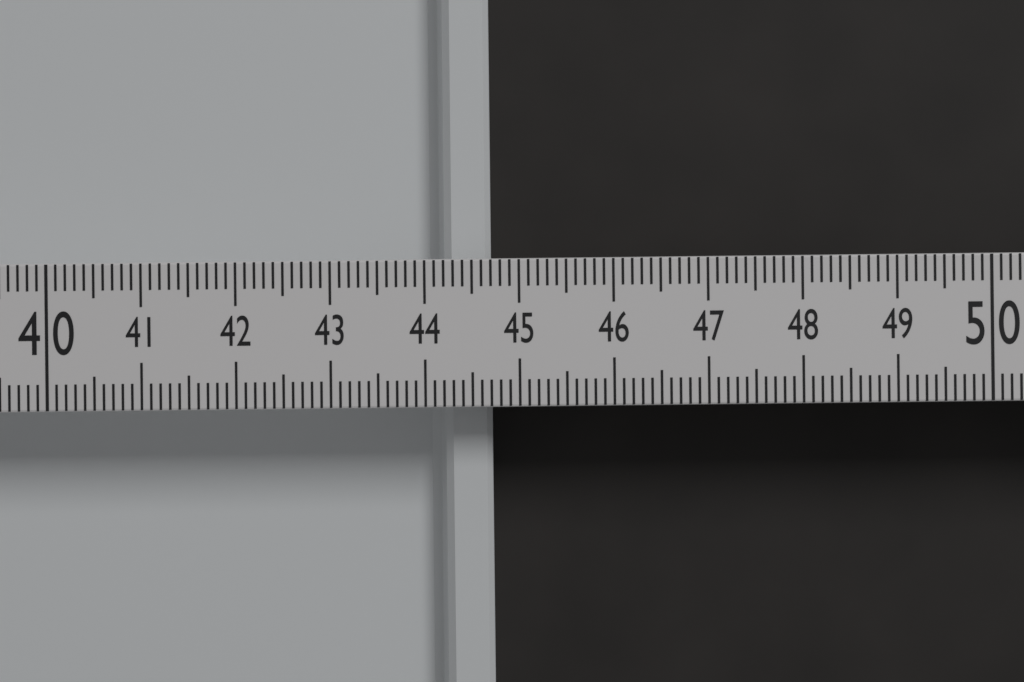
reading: 44.7 (no unit)
